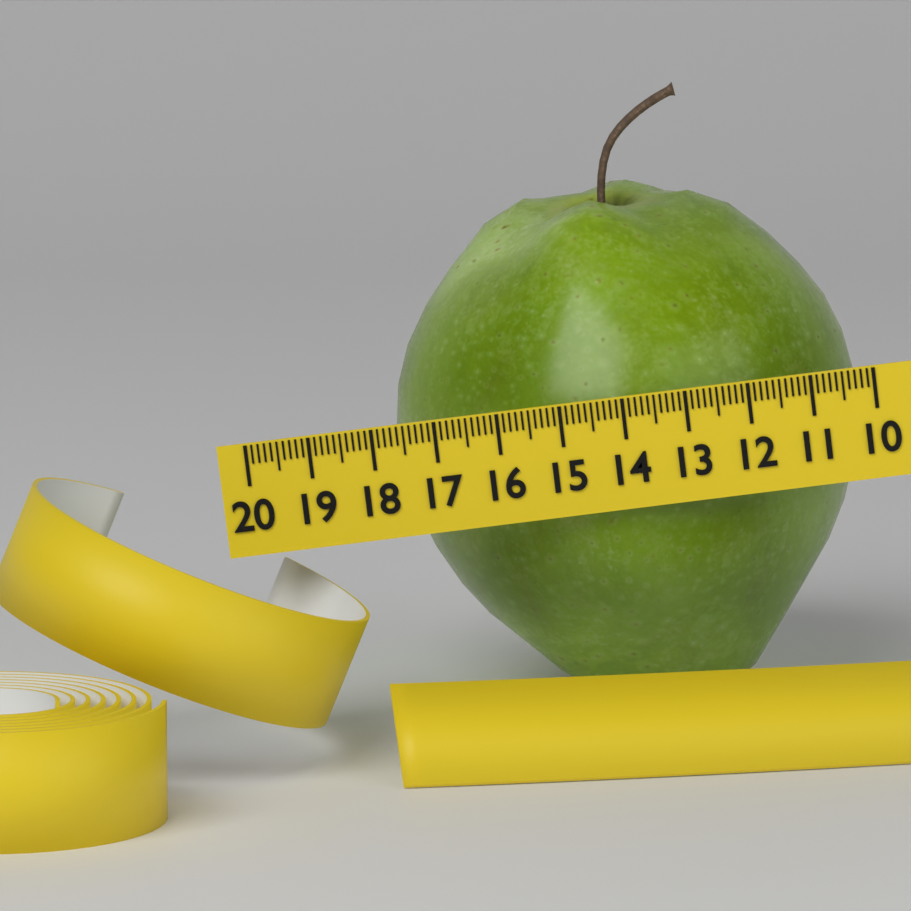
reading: 17.6 (no unit)
